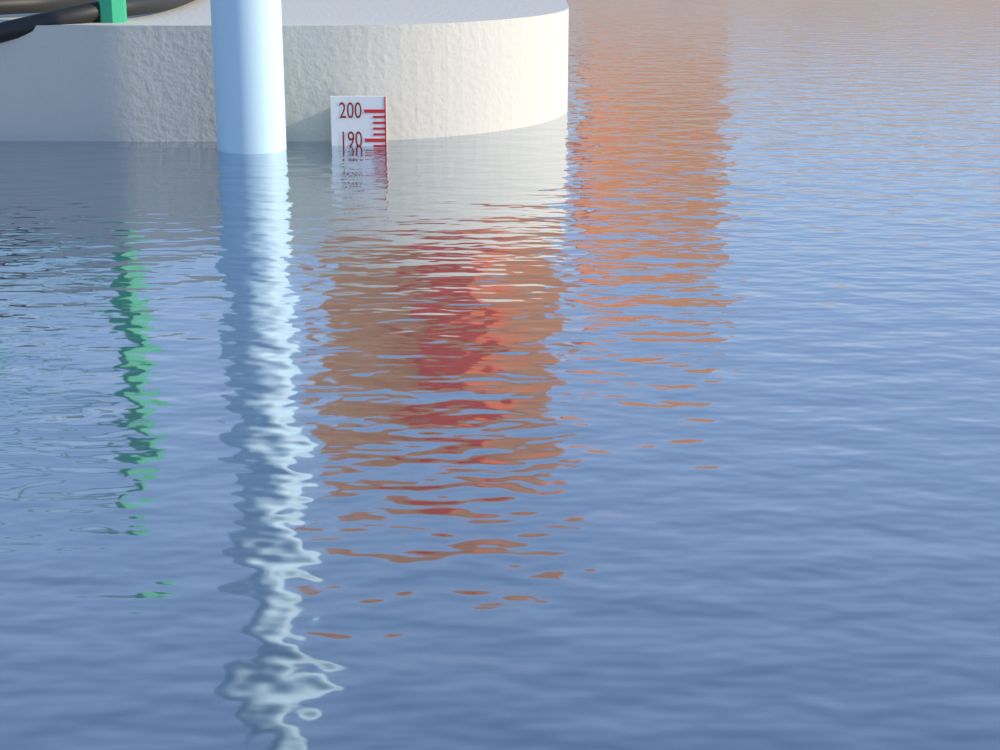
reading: 188 (no unit)
